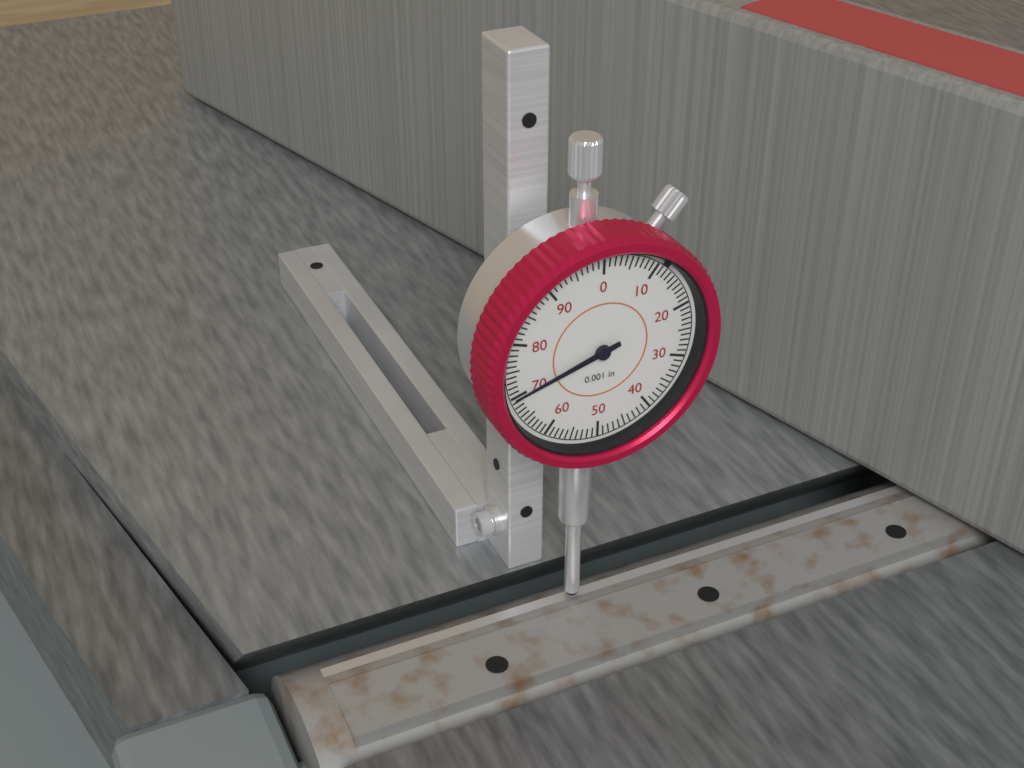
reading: 0.070 in
